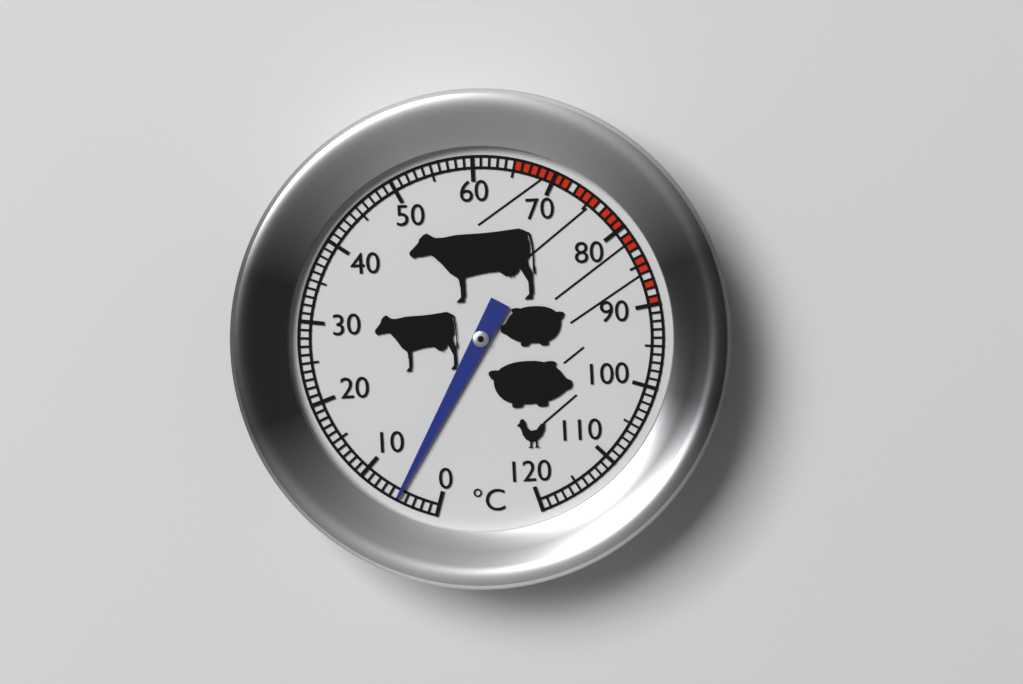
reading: 5 °C
